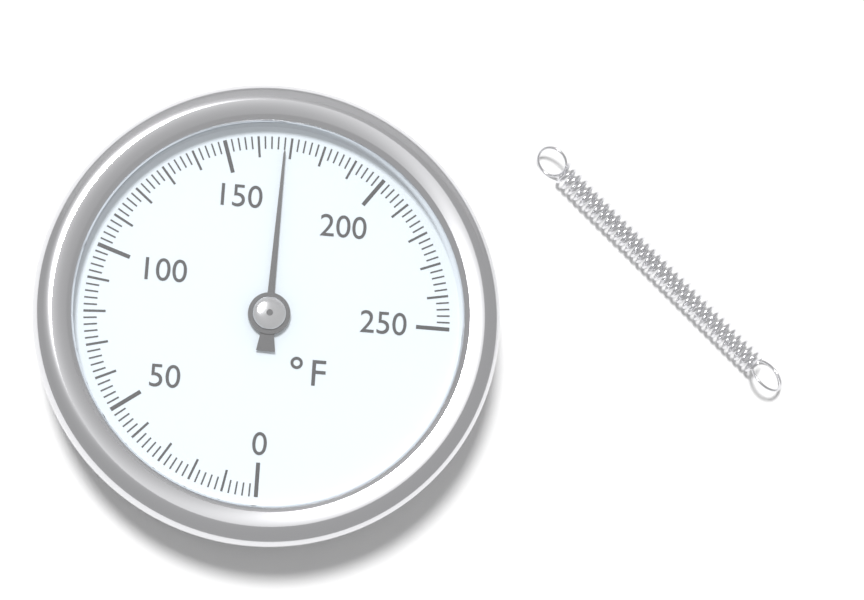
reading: 168 °F
